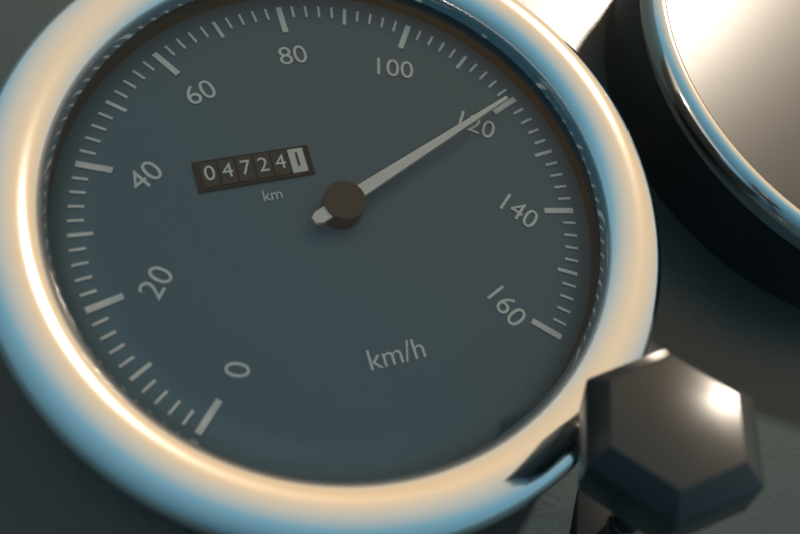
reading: 120 km/h
